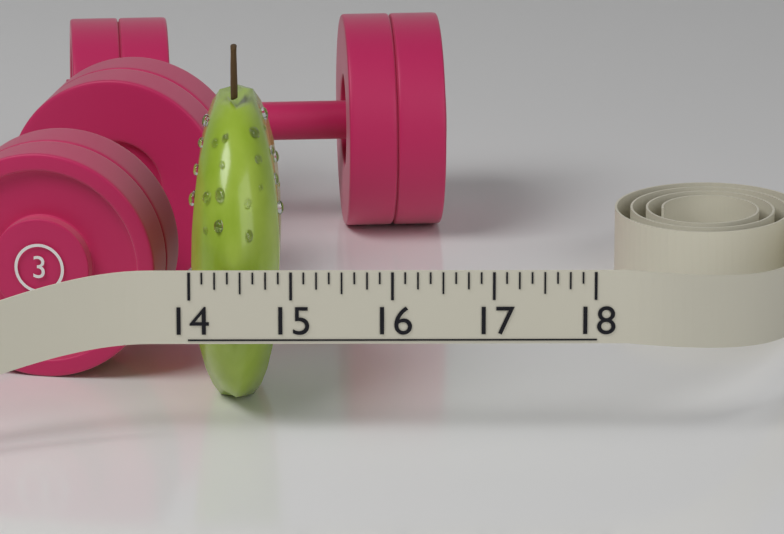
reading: 14.875 (no unit)
